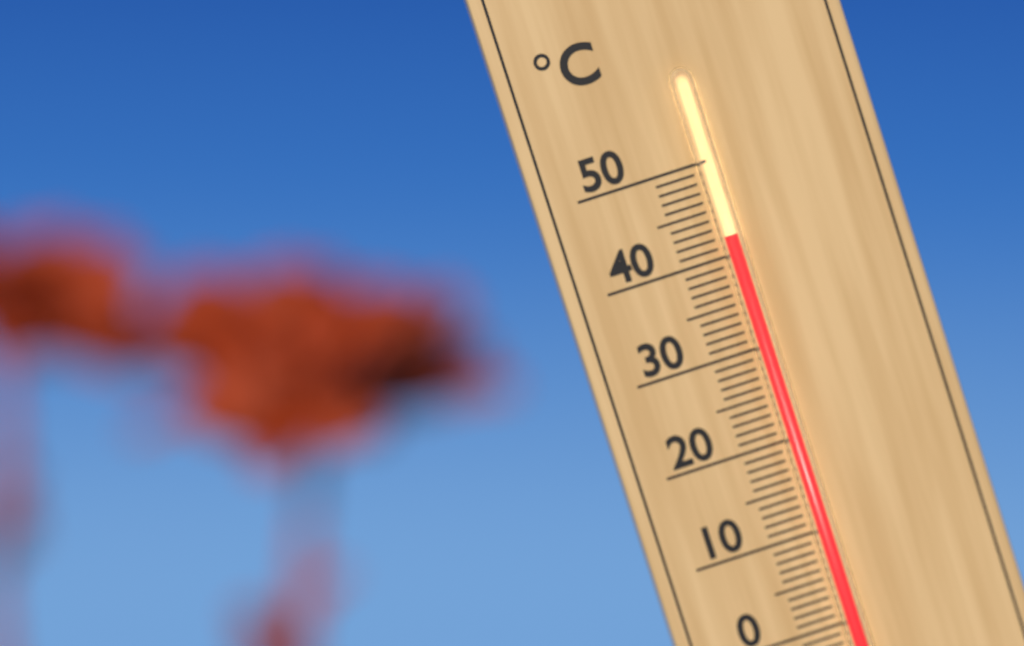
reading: 42 °C
